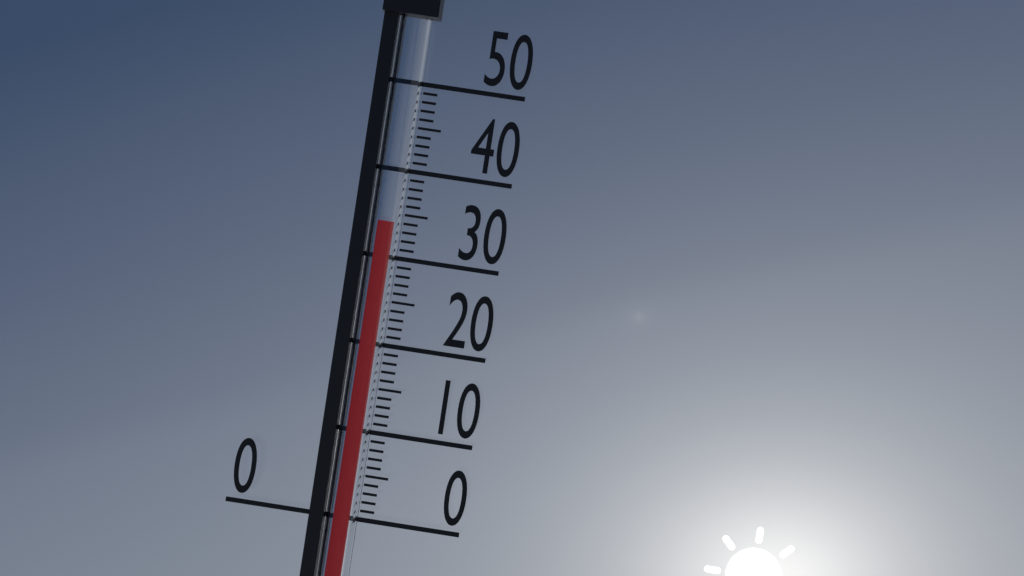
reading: 34 (no unit)
